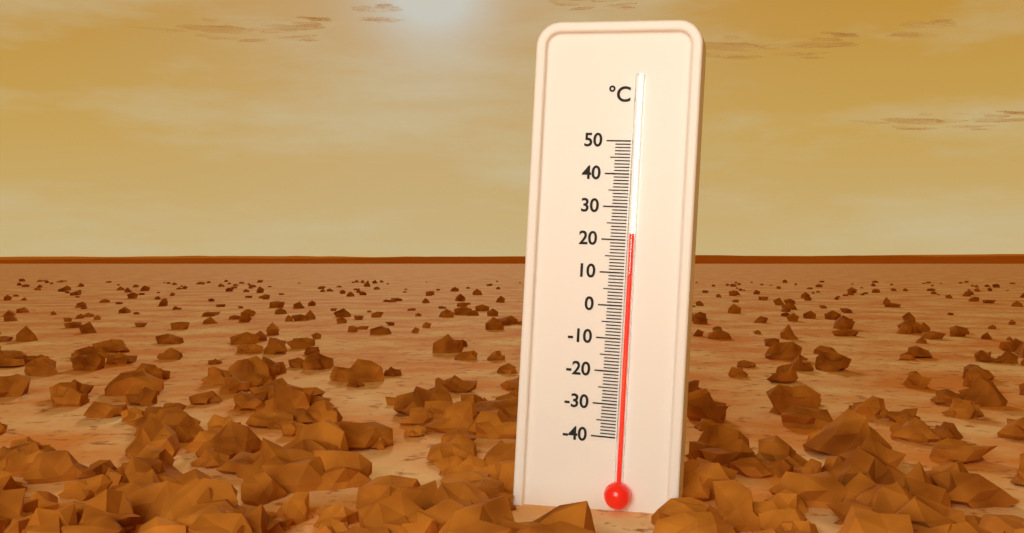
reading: 22 °C
